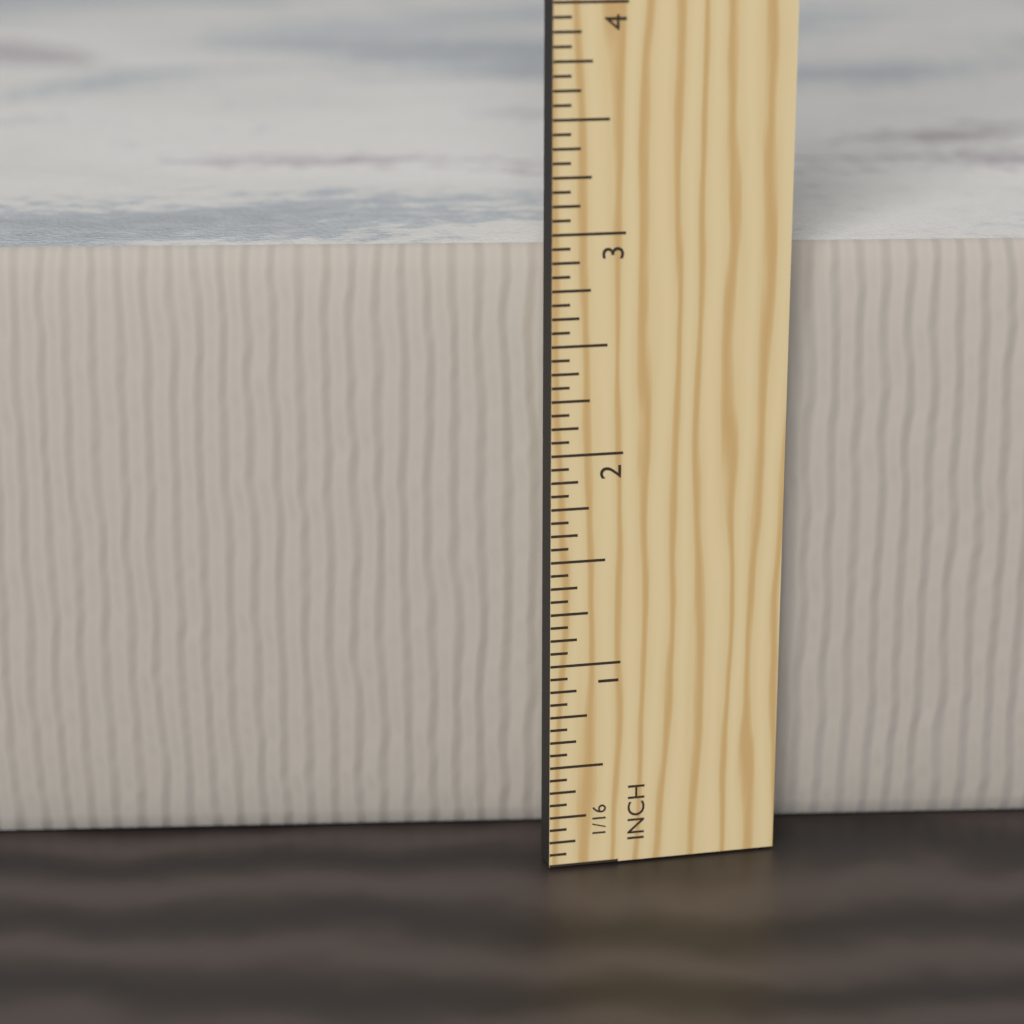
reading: 2.8750 in
